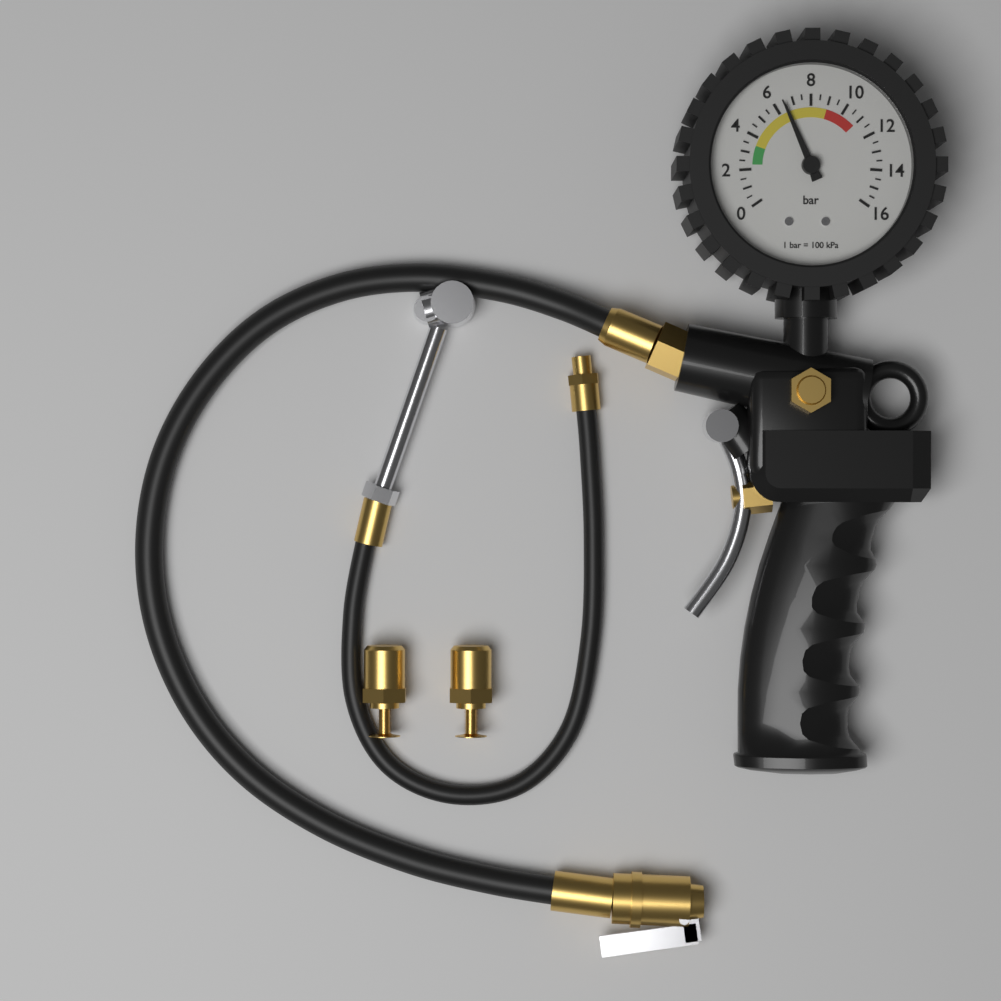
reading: 6.5 bar
